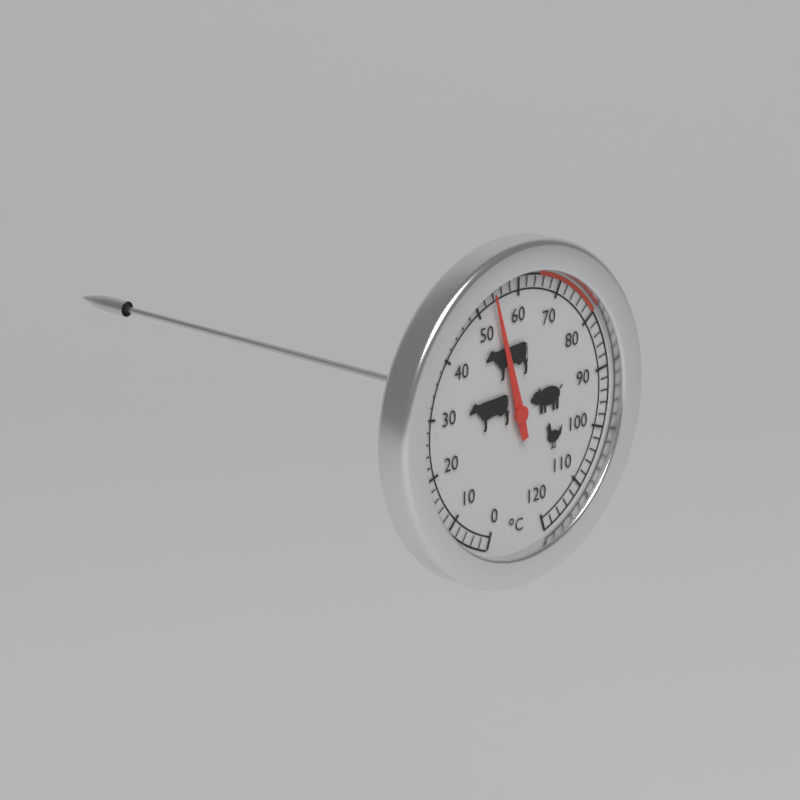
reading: 54 °C
